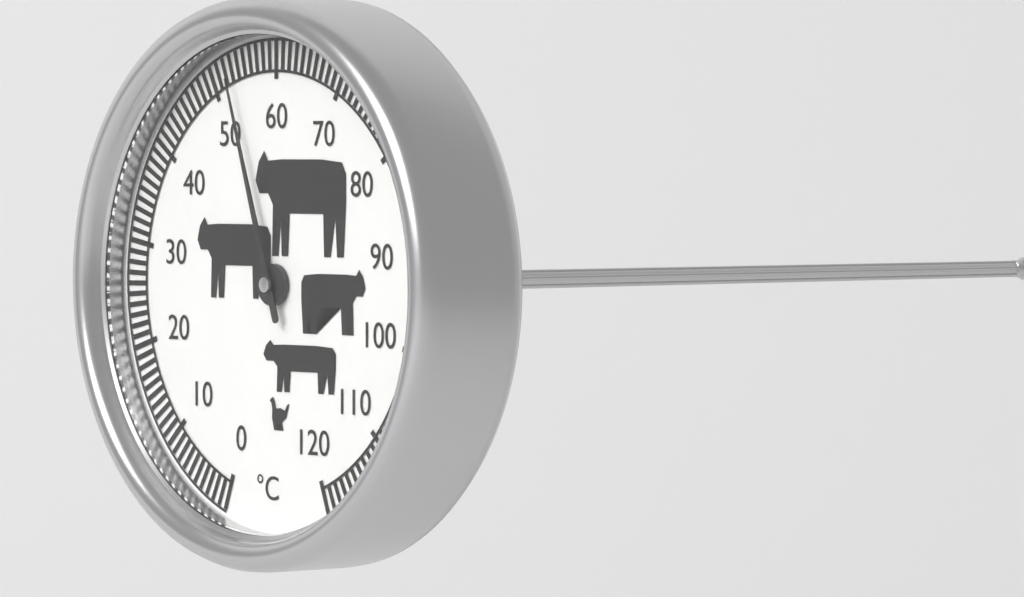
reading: 53 °C
